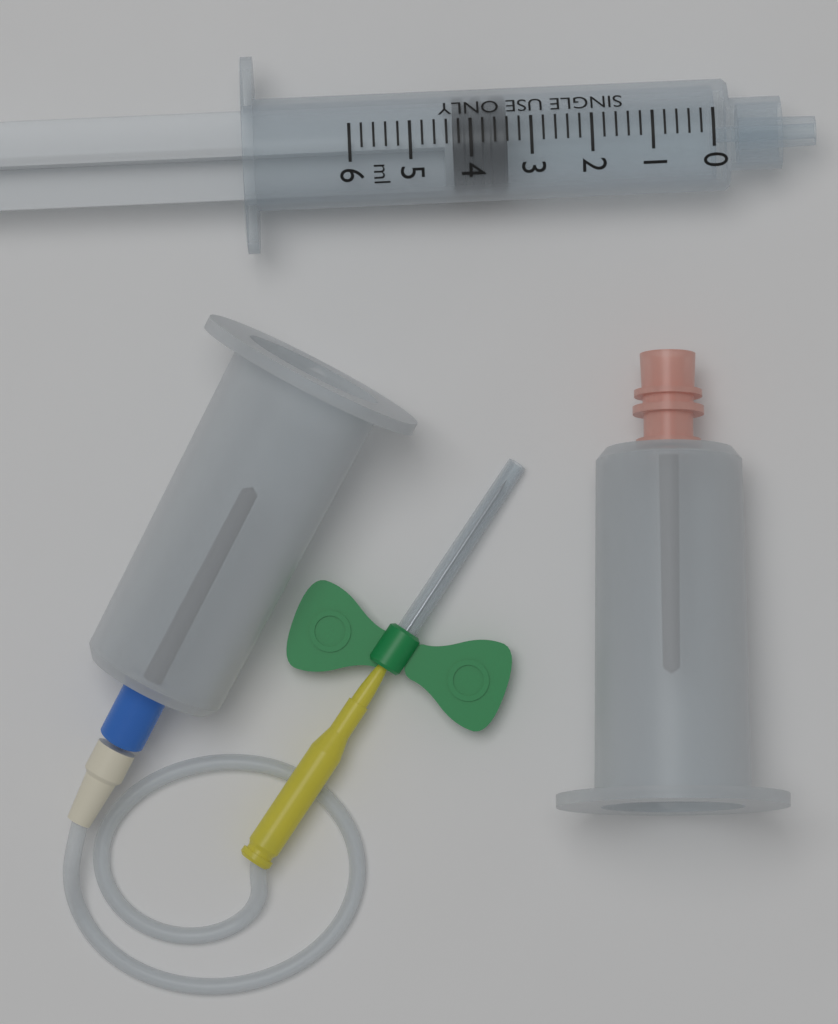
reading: 3.4 ml
